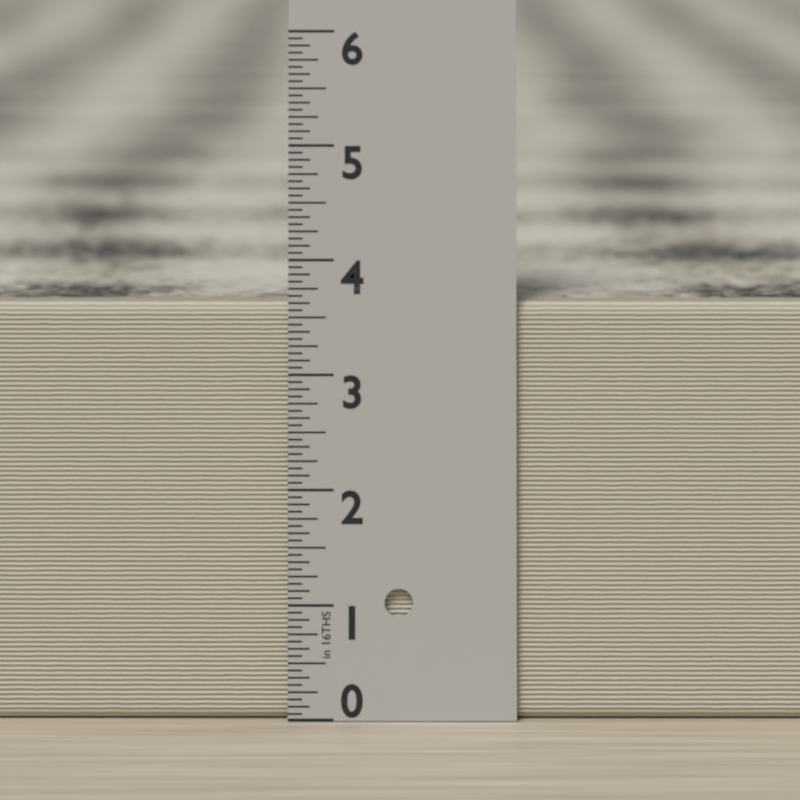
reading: 3.6250 in
